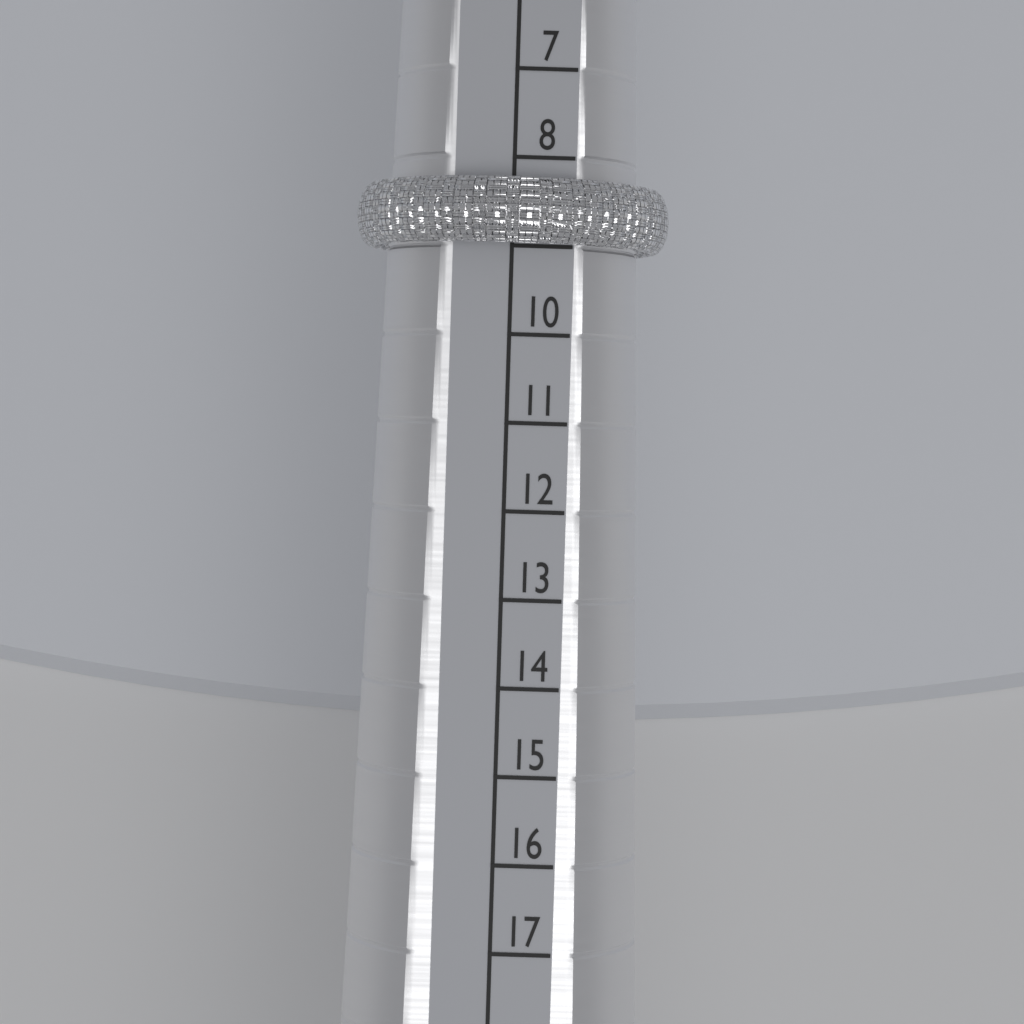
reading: 9 (no unit)
